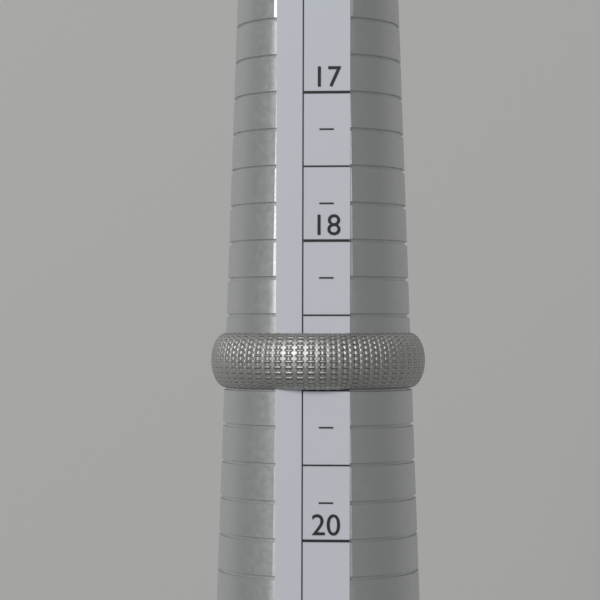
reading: 19.00 (no unit)
